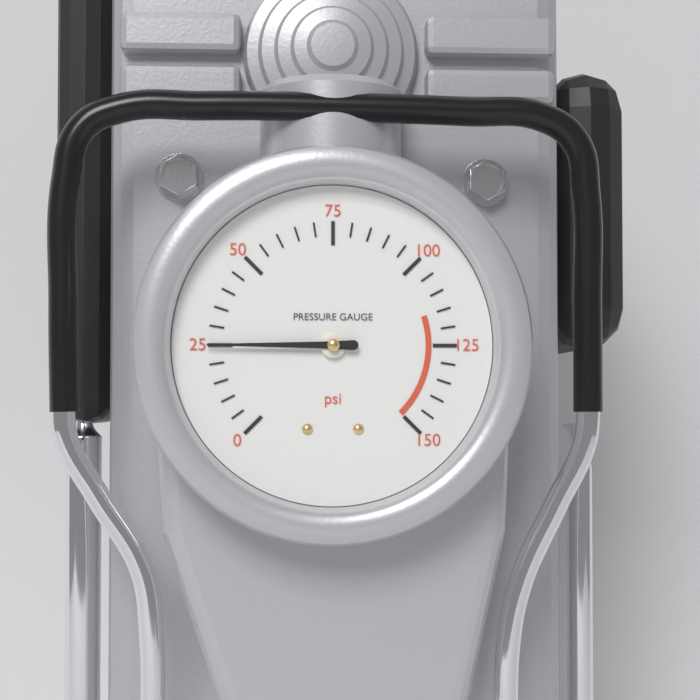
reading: 25 psi
